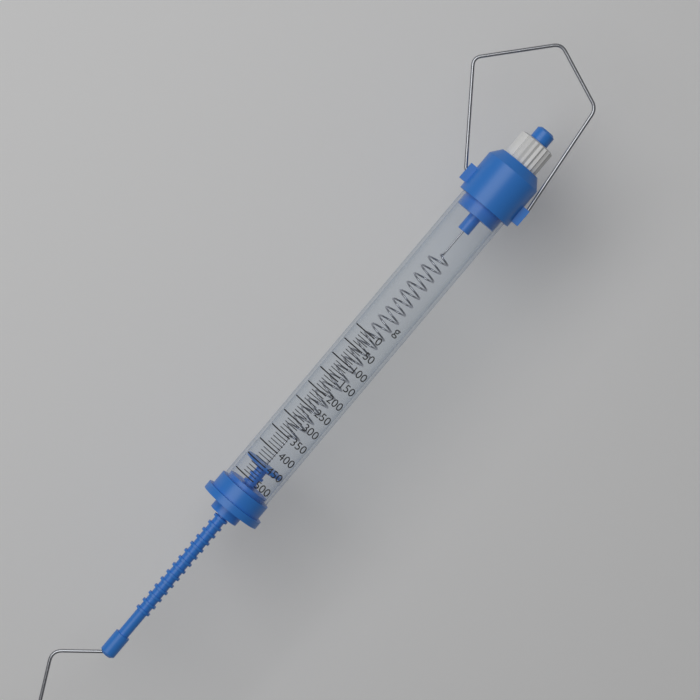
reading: 450 g
